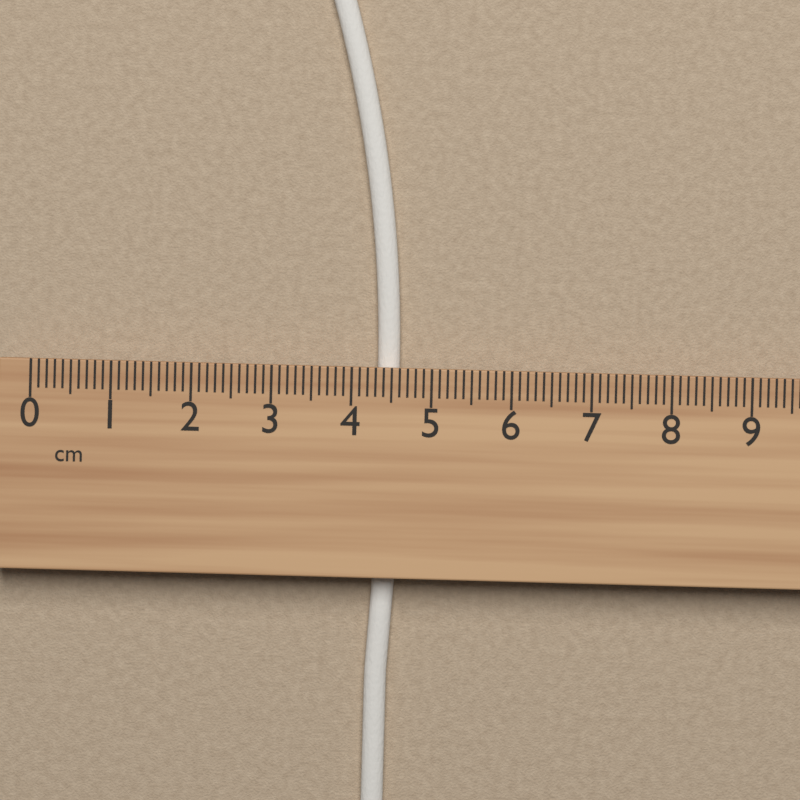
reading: 4.6 cm
